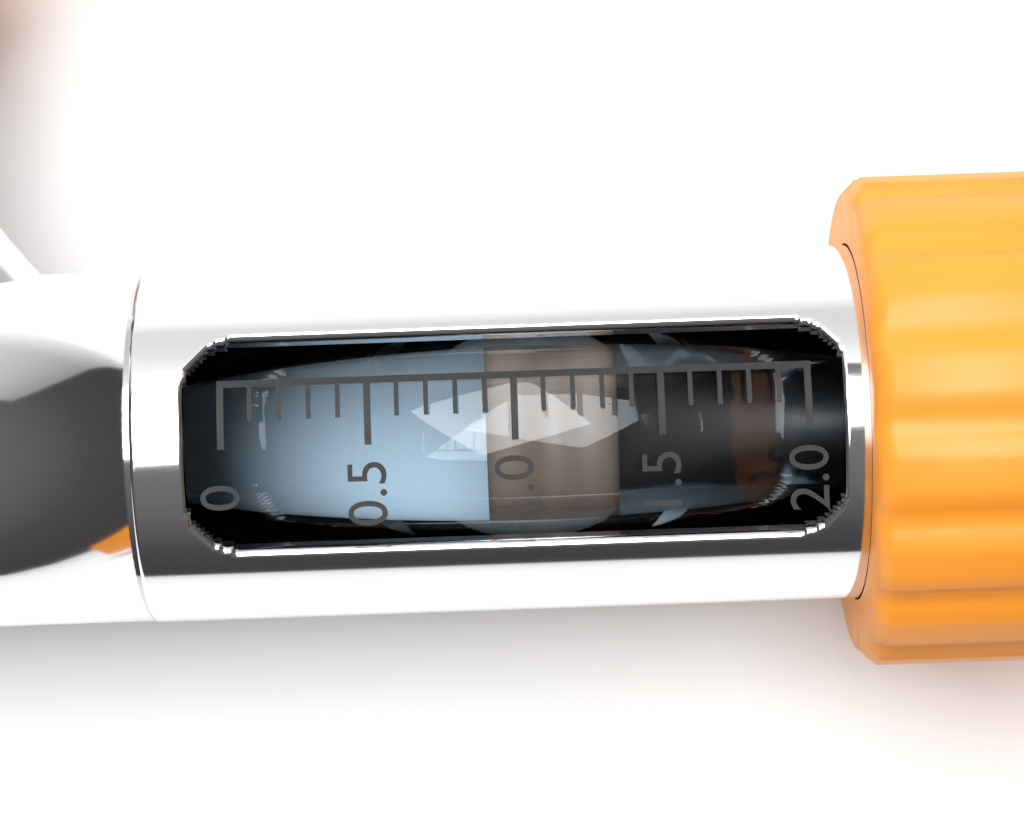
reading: 0.9 (no unit)
